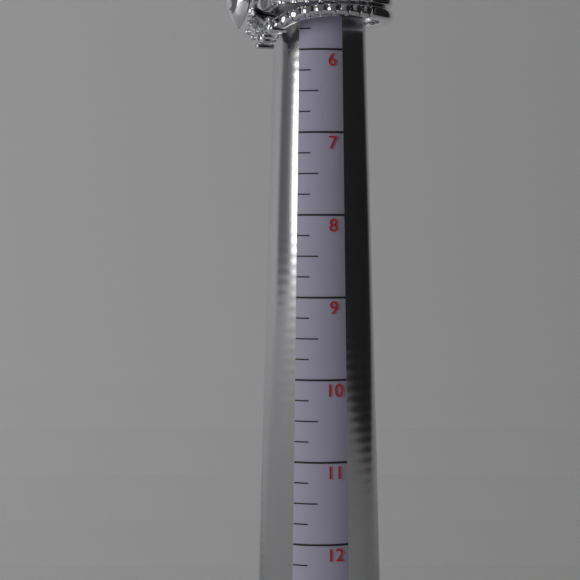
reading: 6.00 (no unit)
